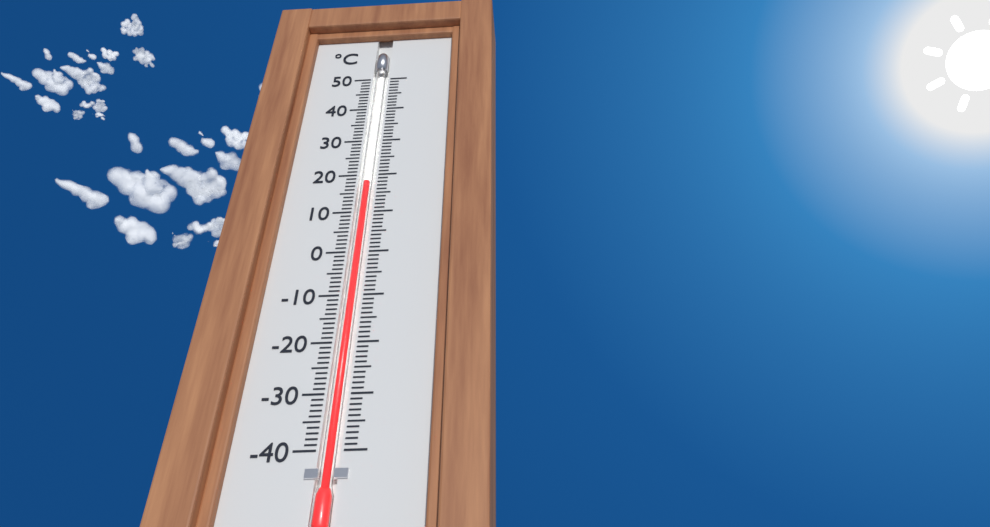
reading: 18 °C
